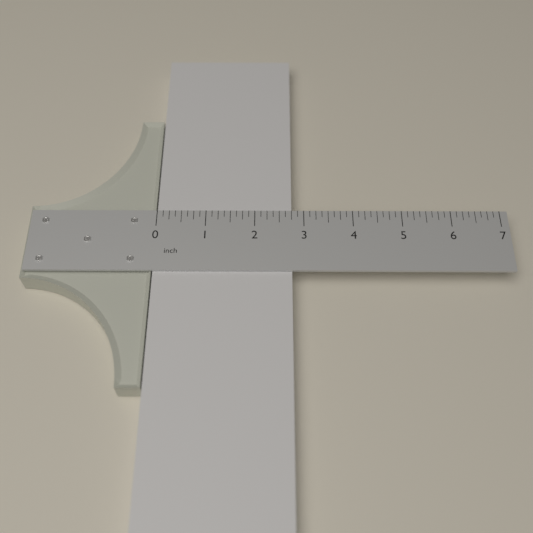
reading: 2.750 inch
